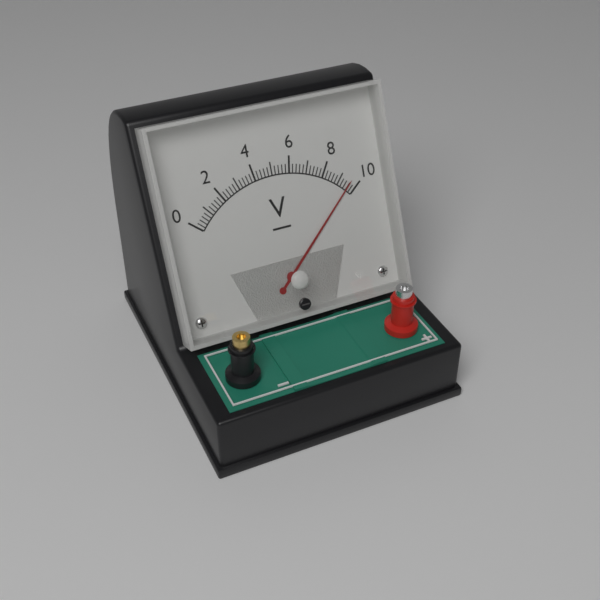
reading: 9.6 V
